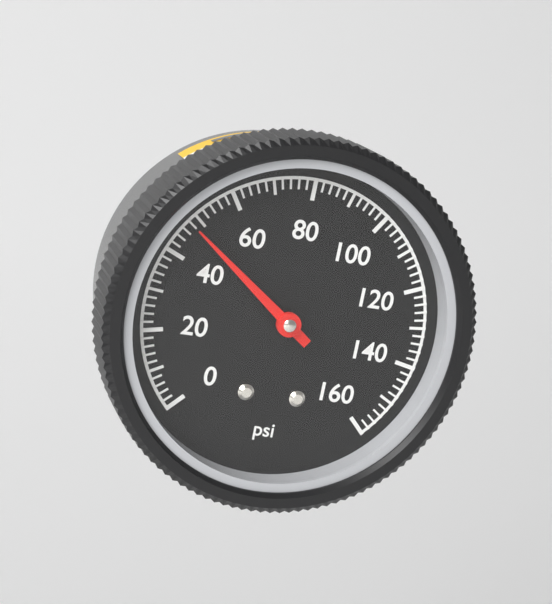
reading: 48 psi
